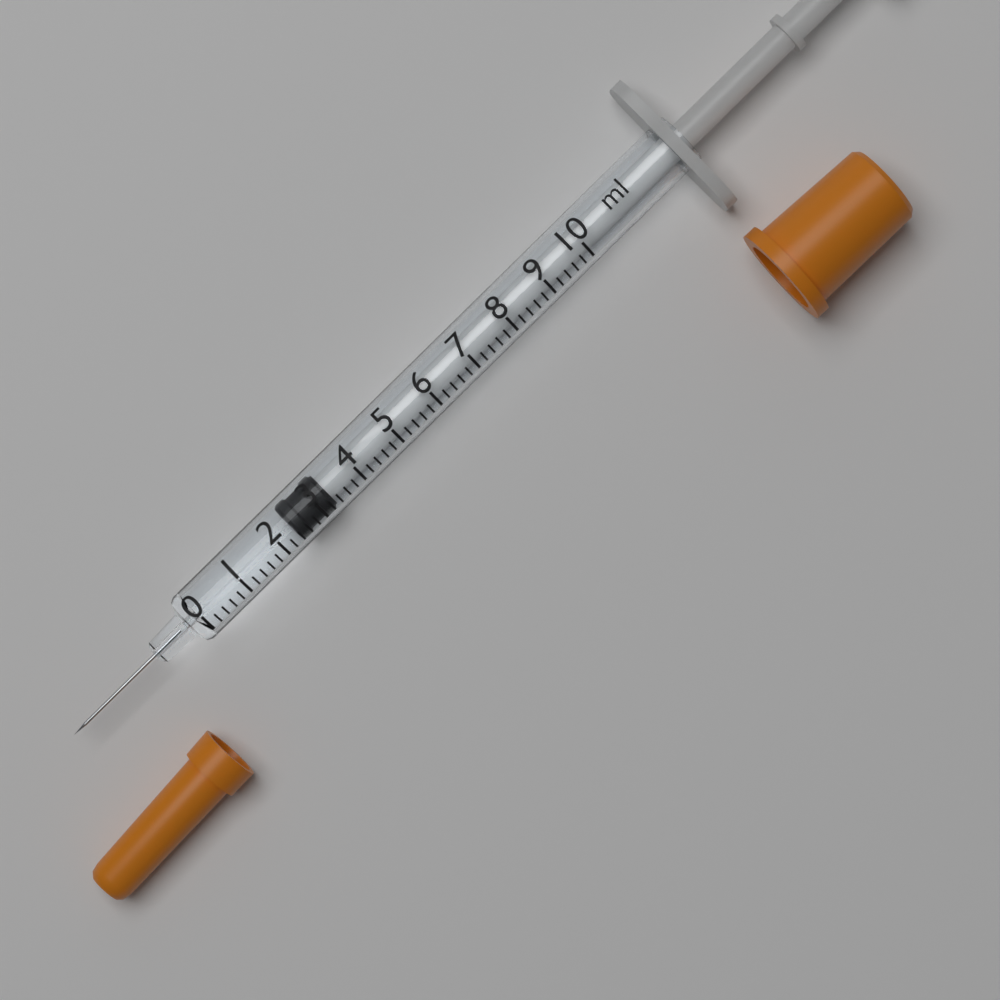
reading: 2.4 ml
